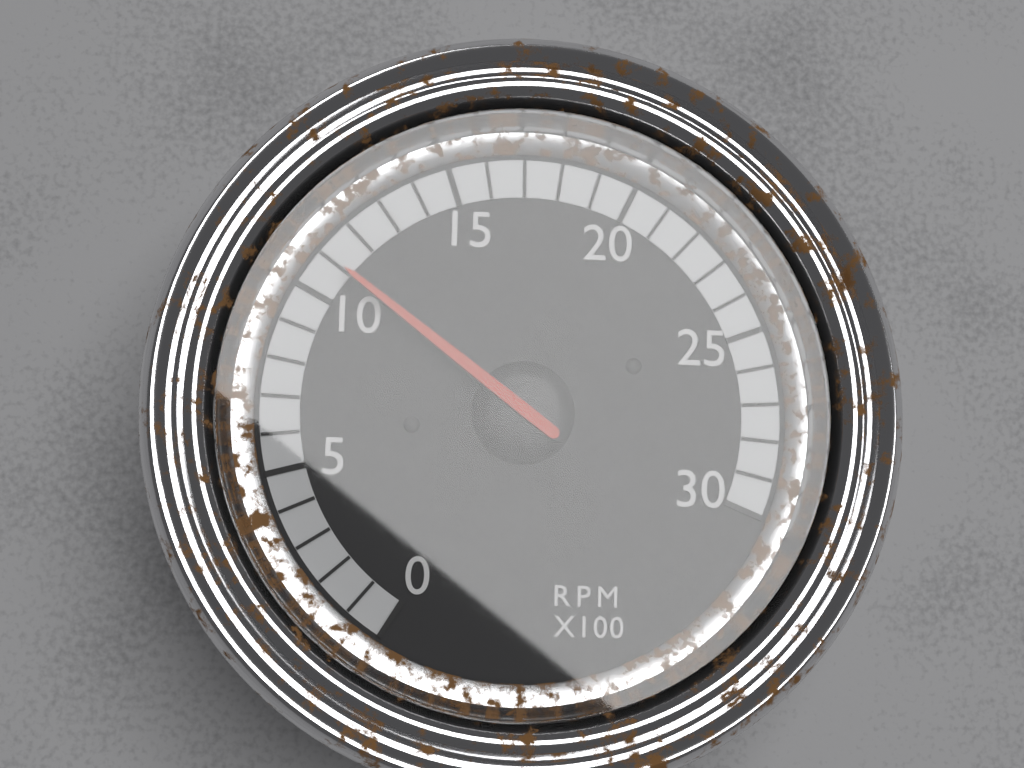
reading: 11 RPM x100
